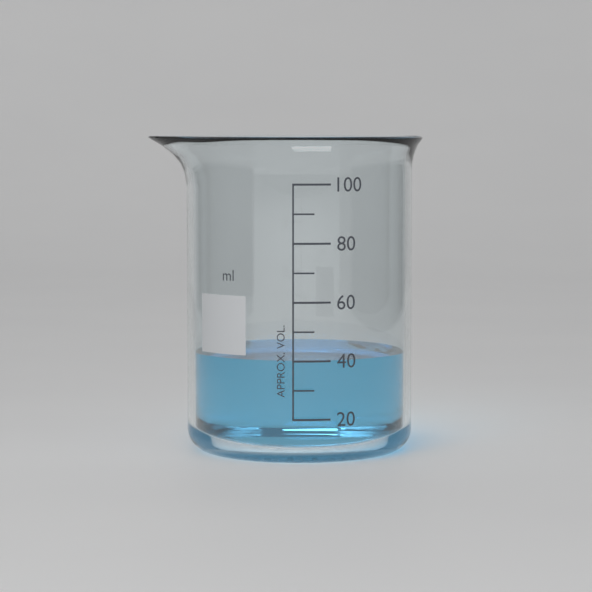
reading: 40 ml
